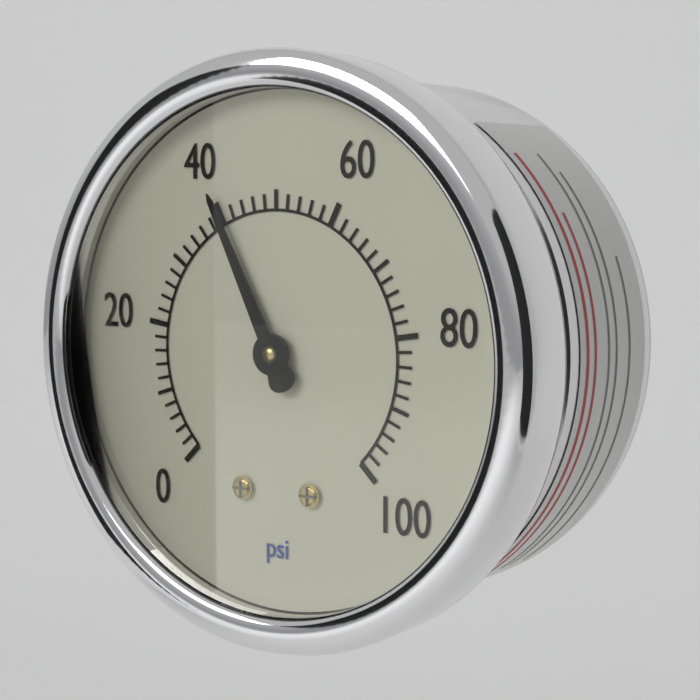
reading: 40 psi
